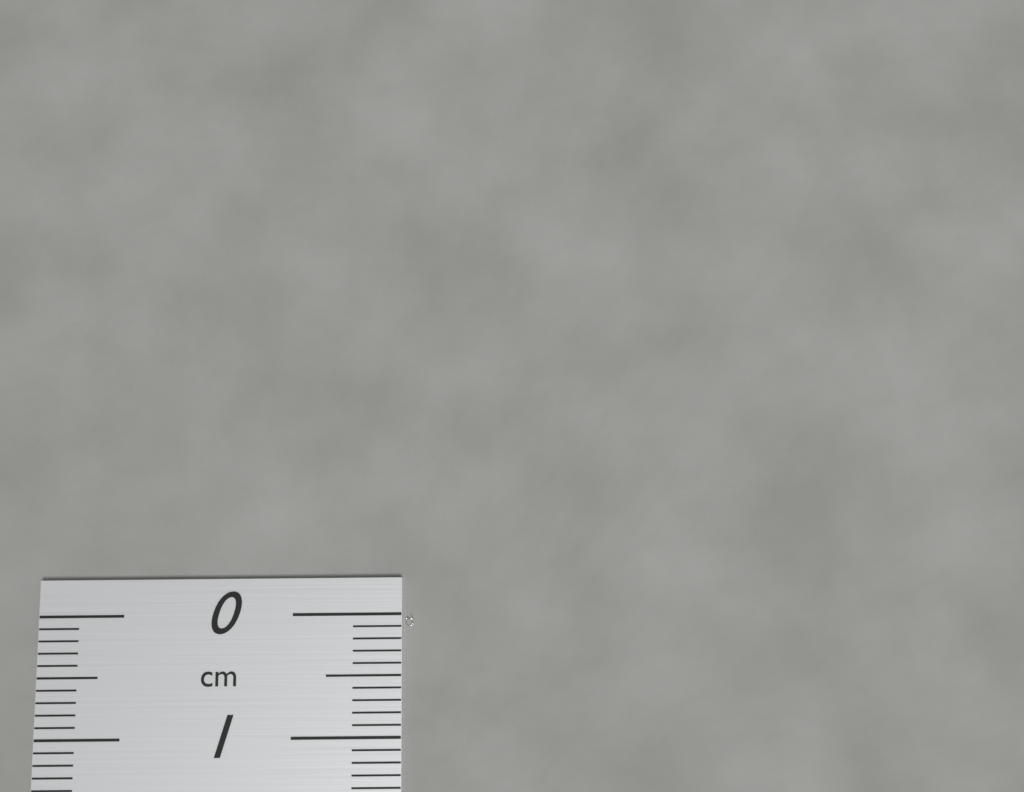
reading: 0.1 cm
